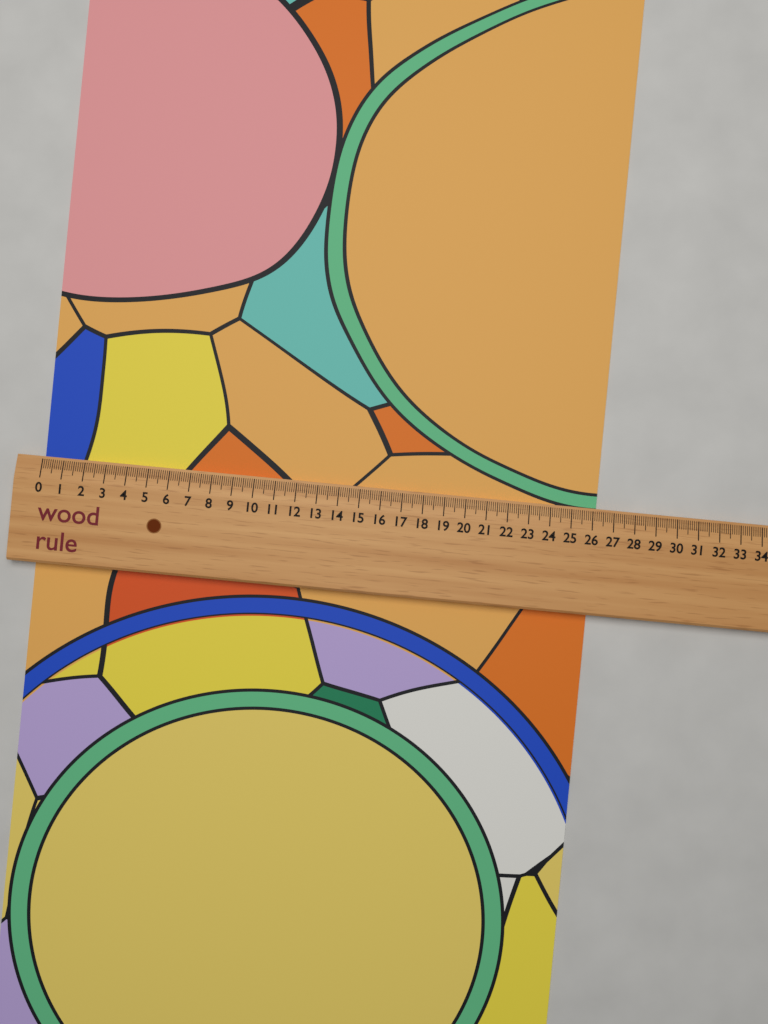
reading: 26.2 (no unit)
